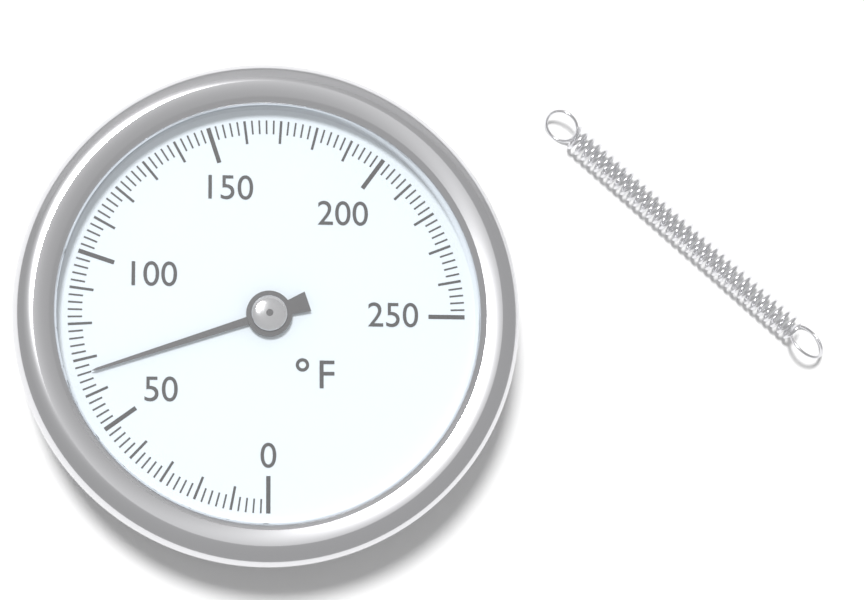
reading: 66 °F
